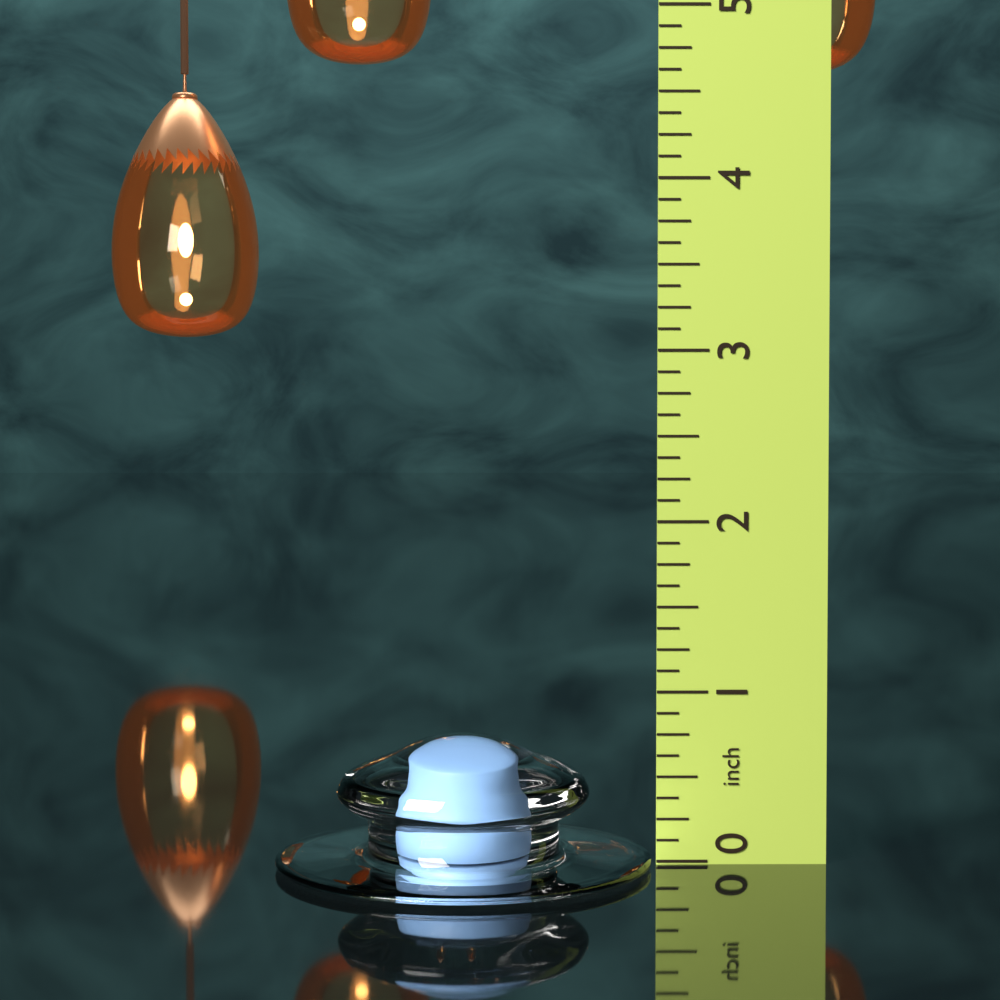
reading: 0.750 in
